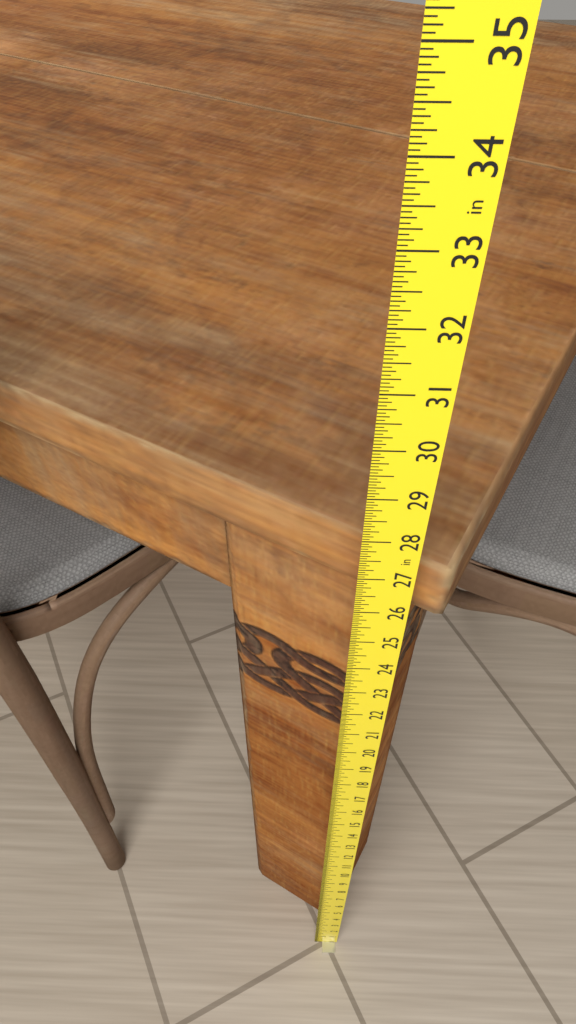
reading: 27.1250 in
